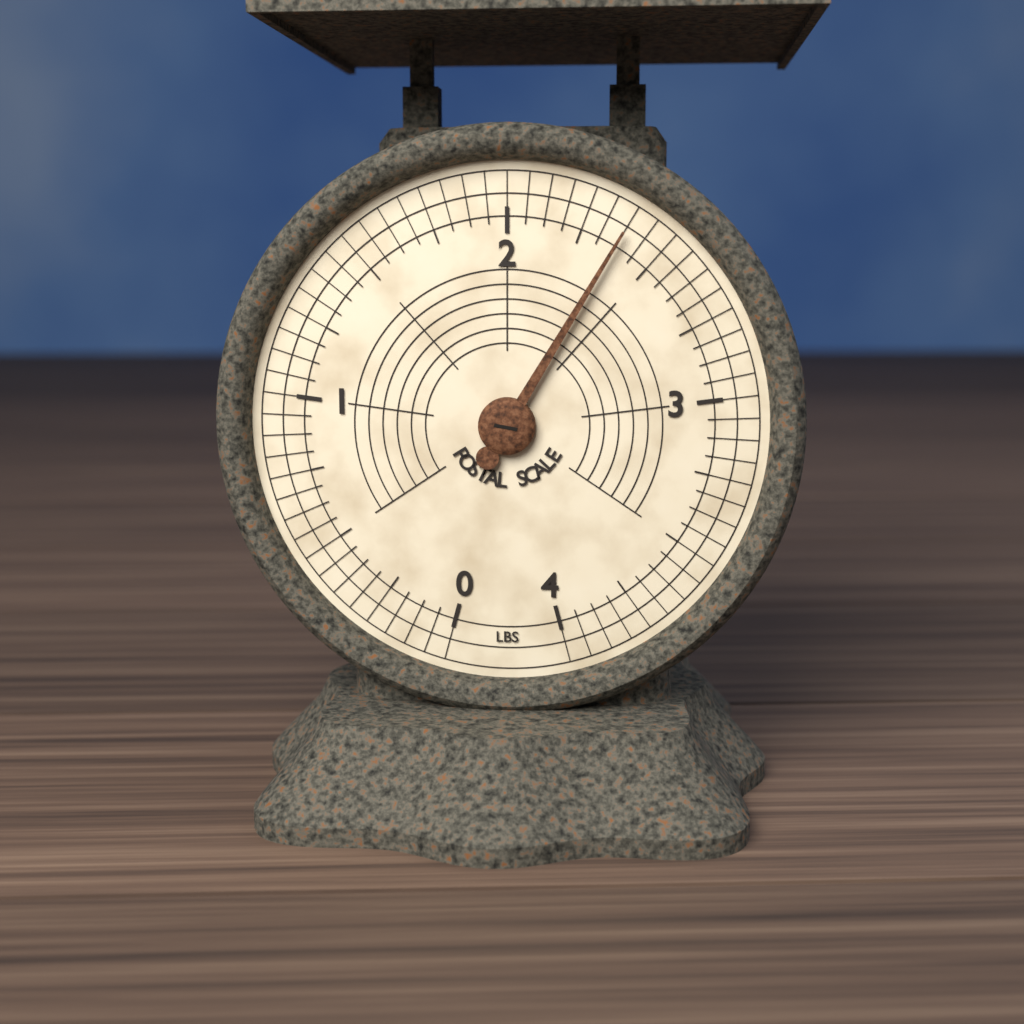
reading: 2.3750 lbs
